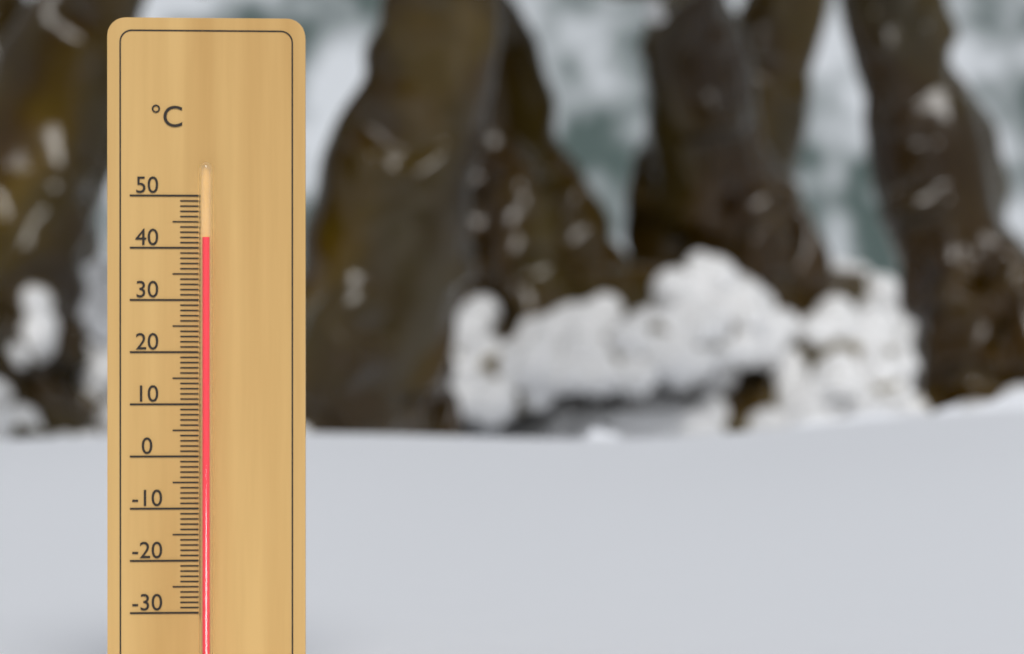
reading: 42 °C
